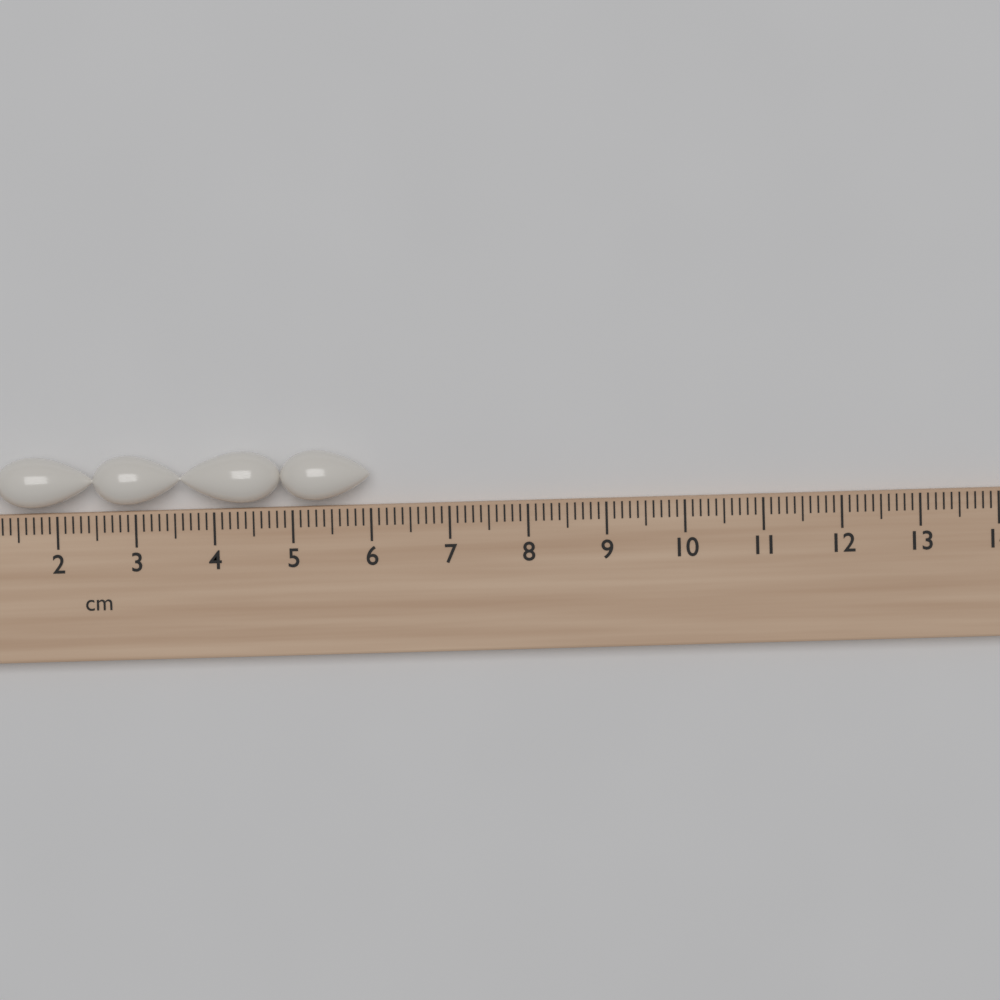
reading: 6.0 cm
